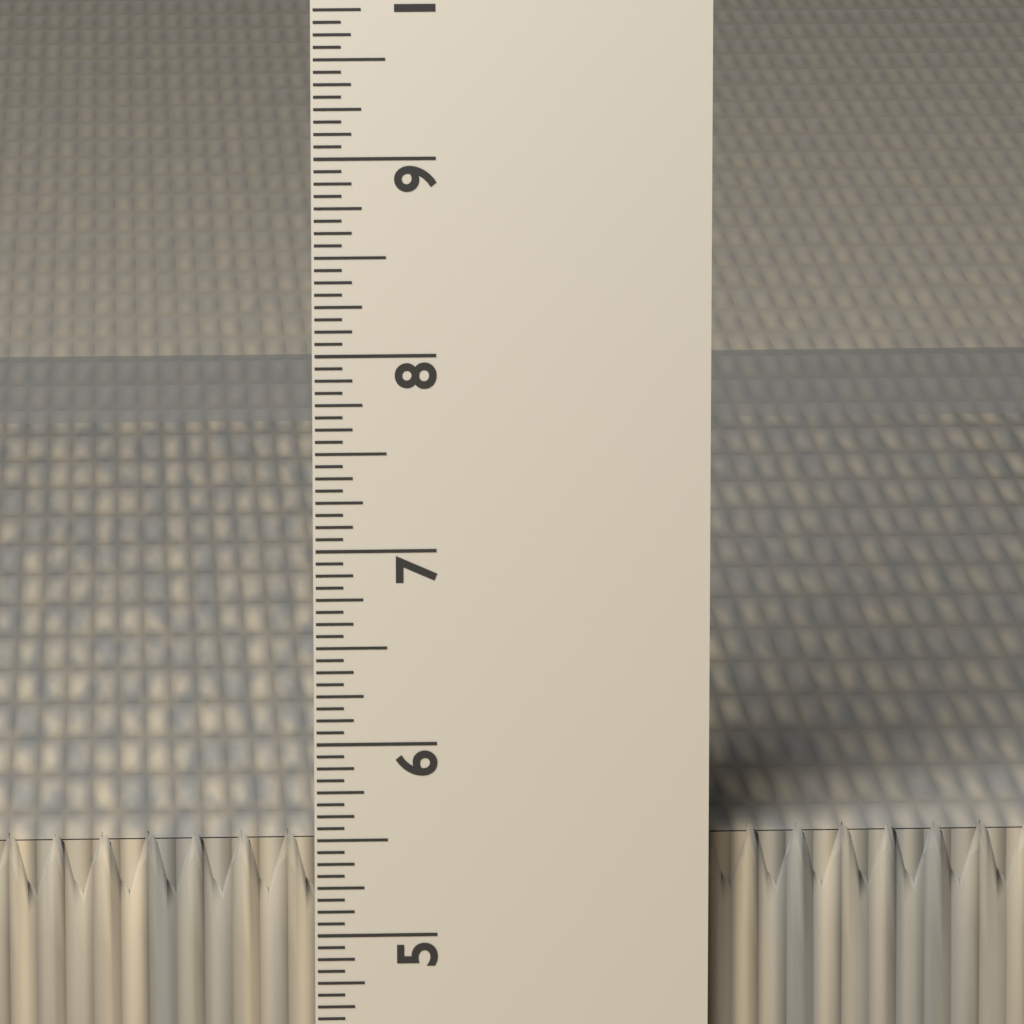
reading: 5.5000 in
